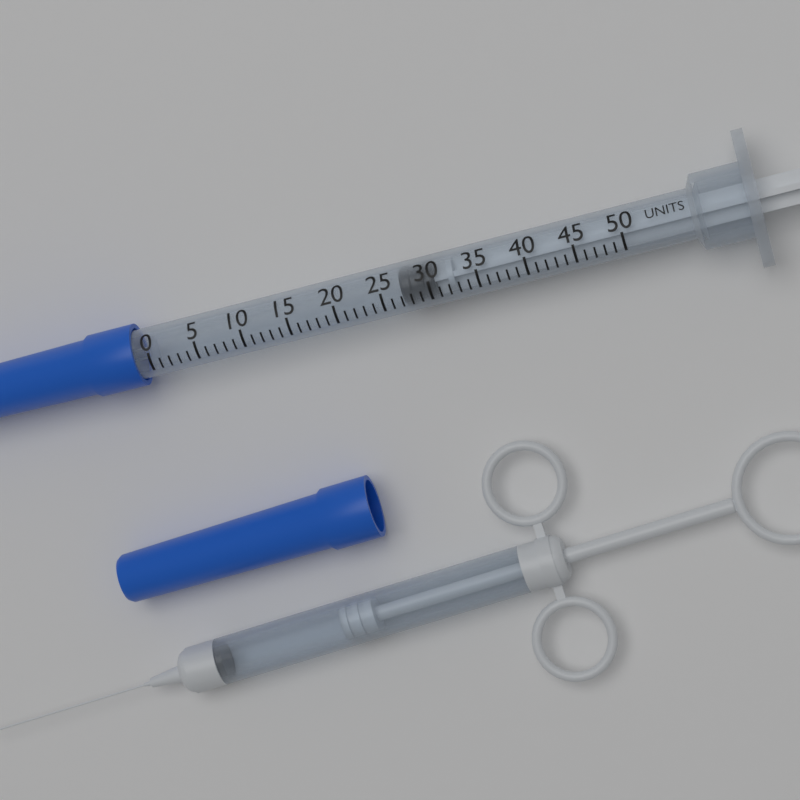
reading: 27 units
